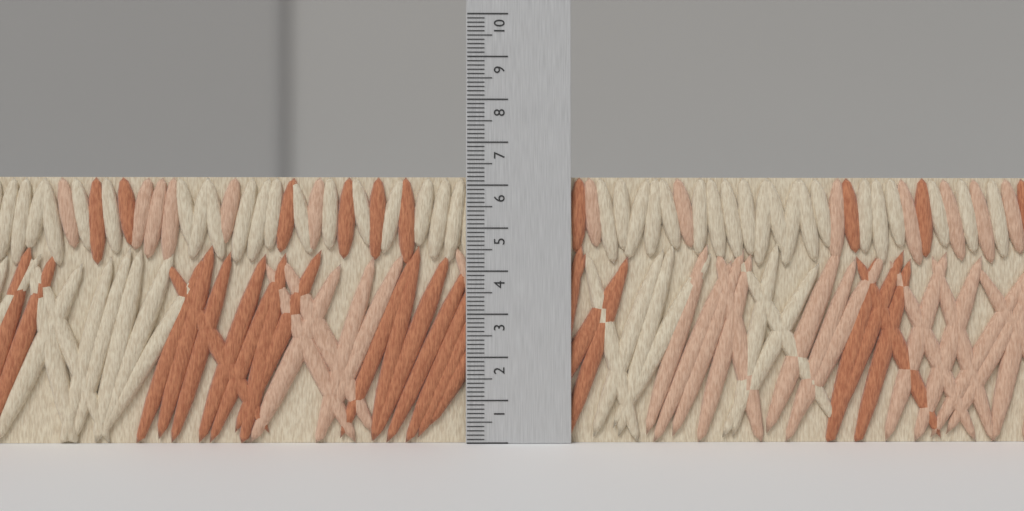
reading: 6.2 (no unit)
